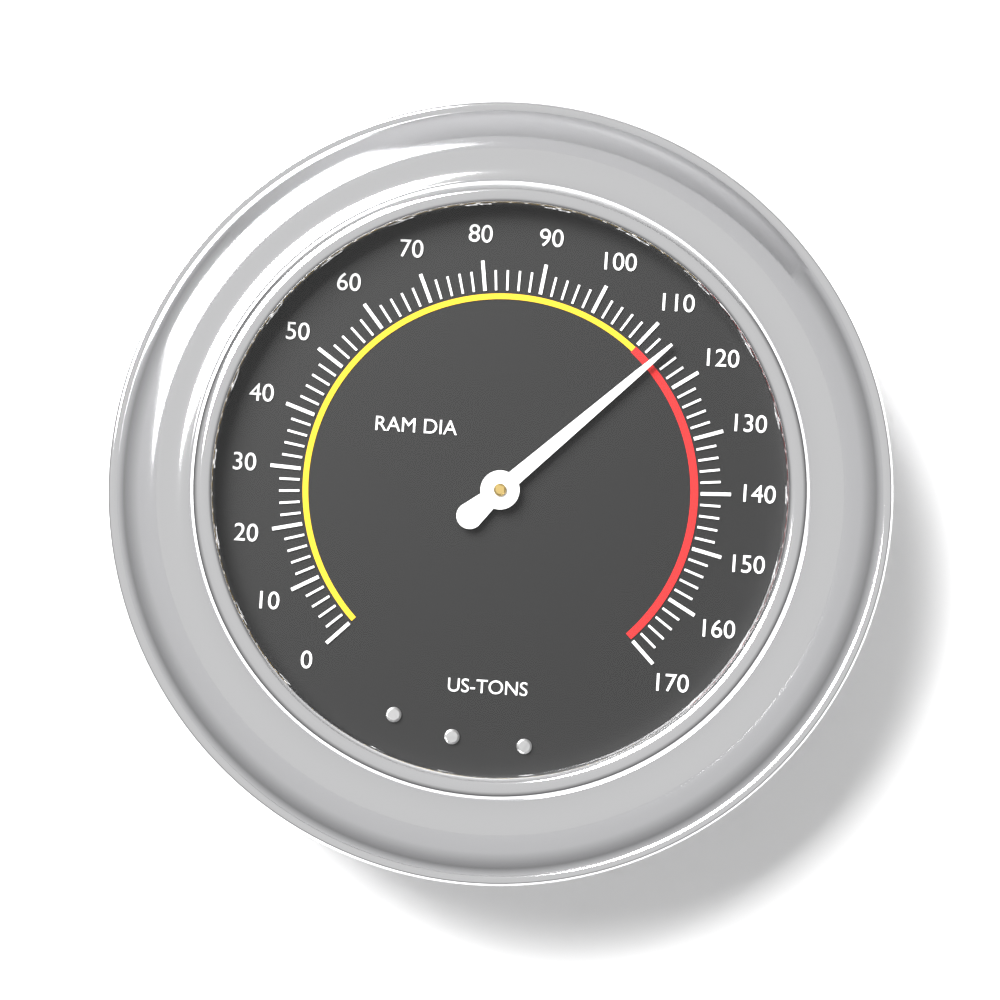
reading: 114 US-TONS
